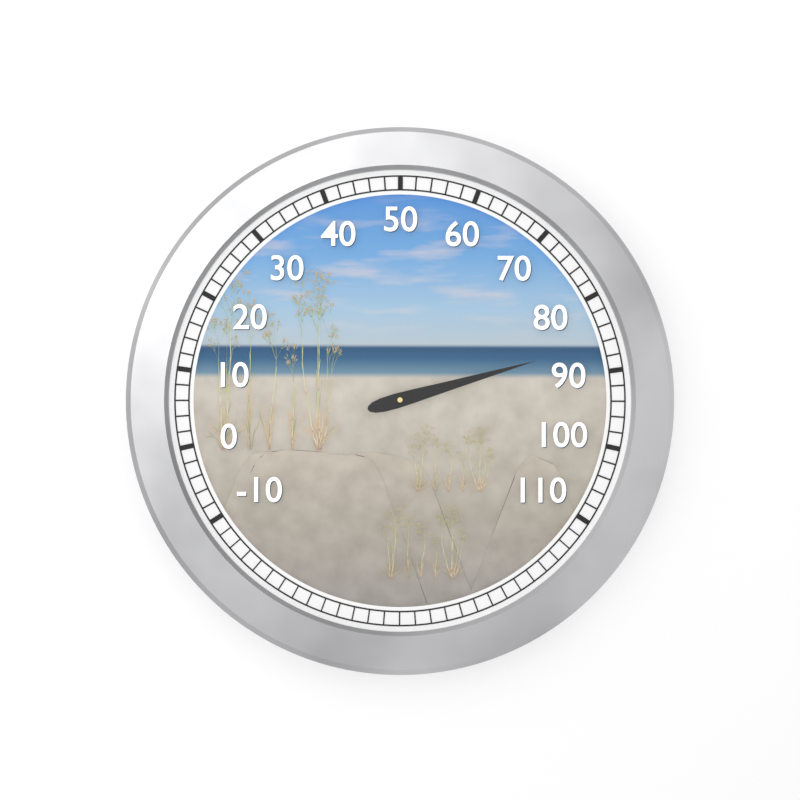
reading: 86 (no unit)
